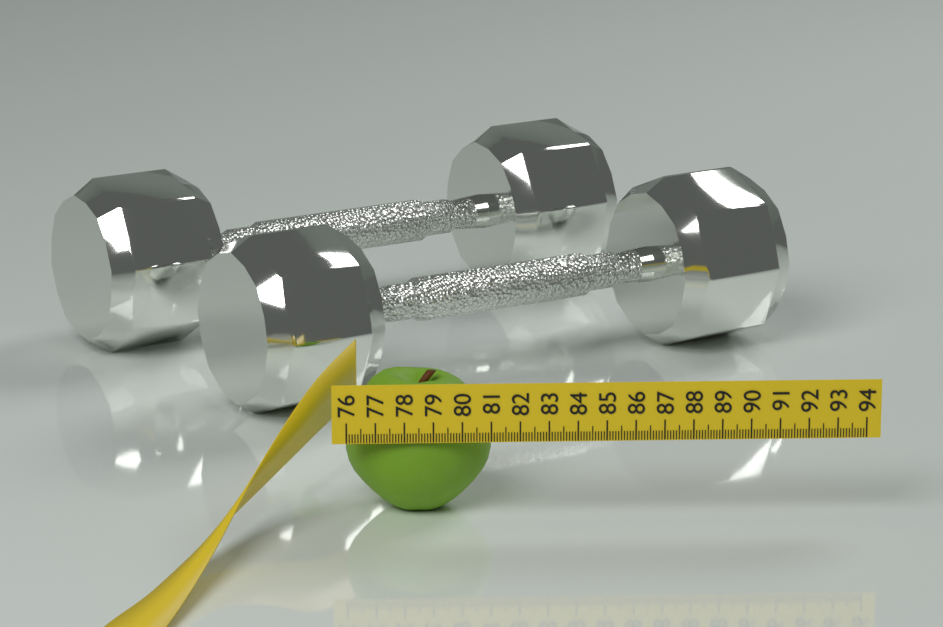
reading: 81.1 (no unit)
